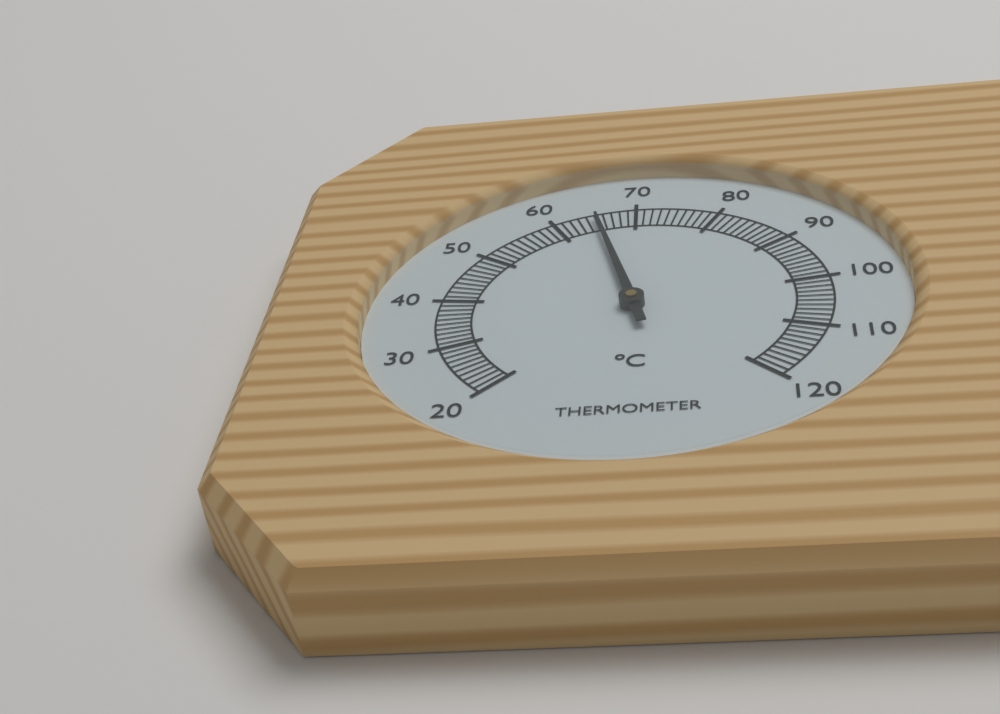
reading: 65 °C
